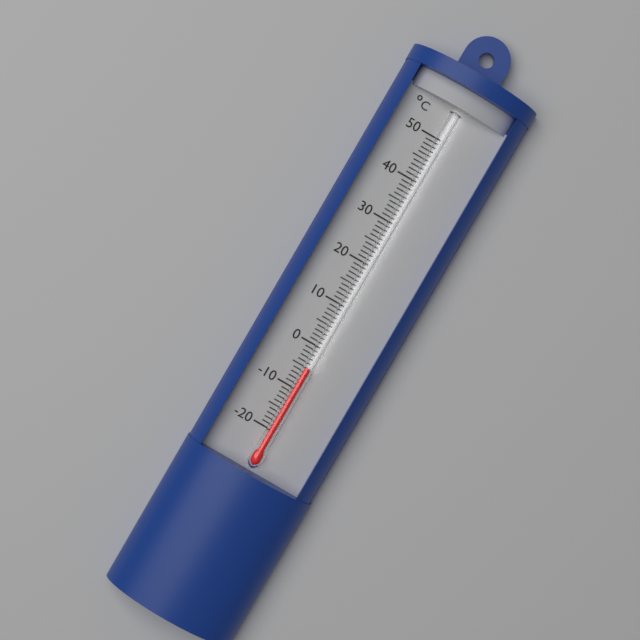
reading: -5 °C
